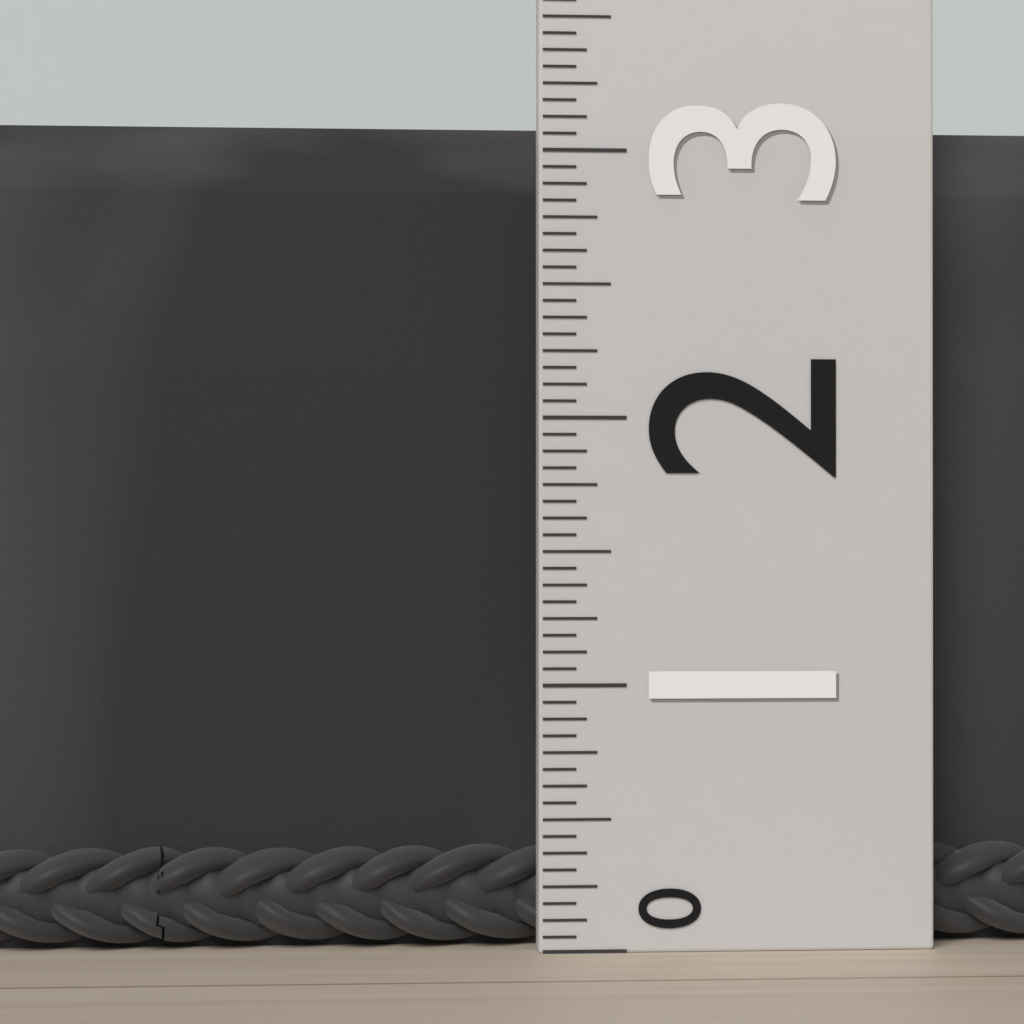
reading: 3.1250 (no unit)
